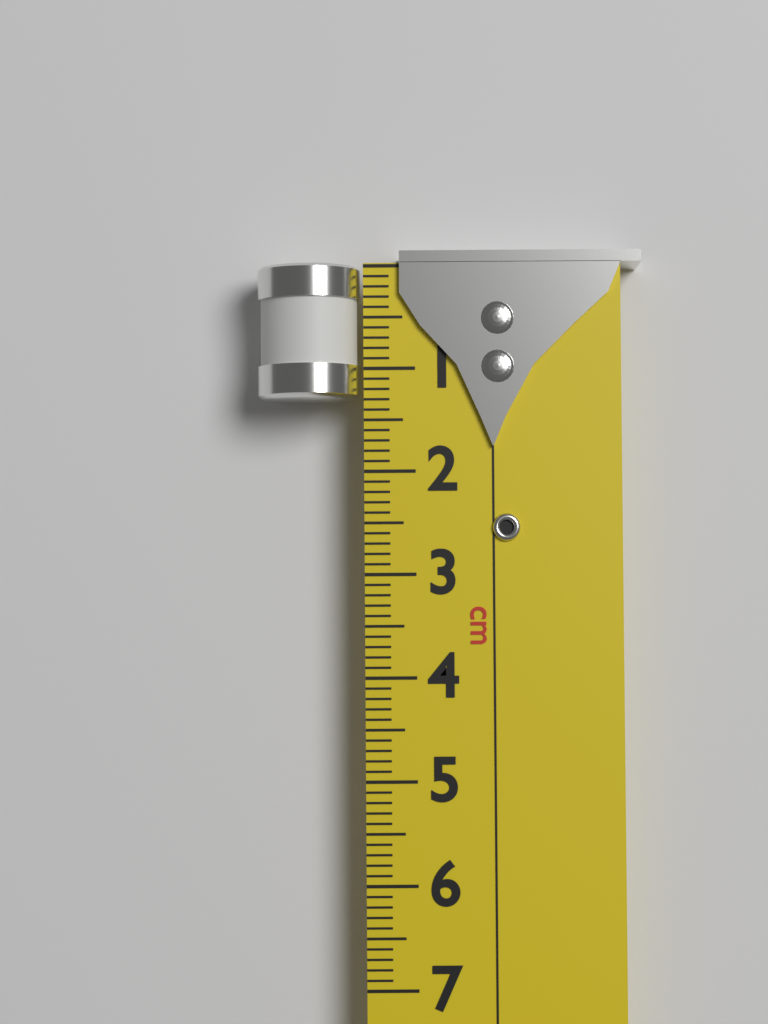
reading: 1.3 cm
